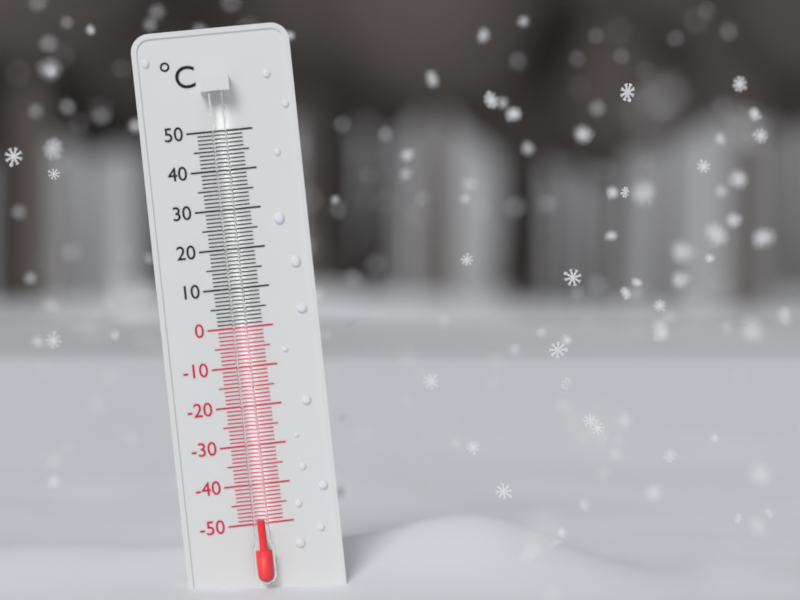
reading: -49 °C
